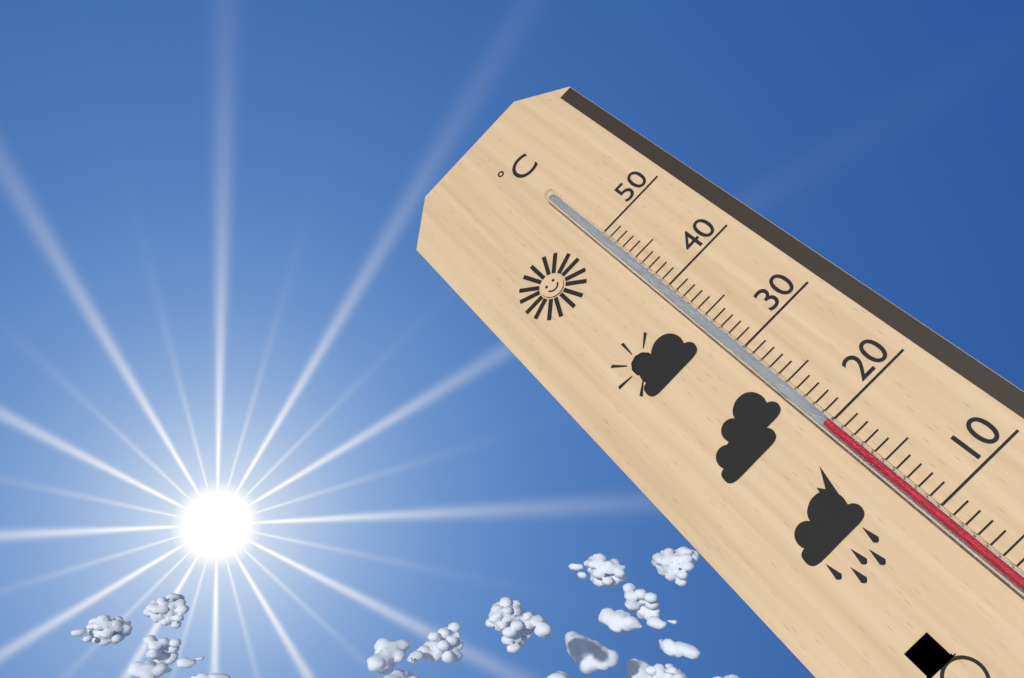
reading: 20 °C
